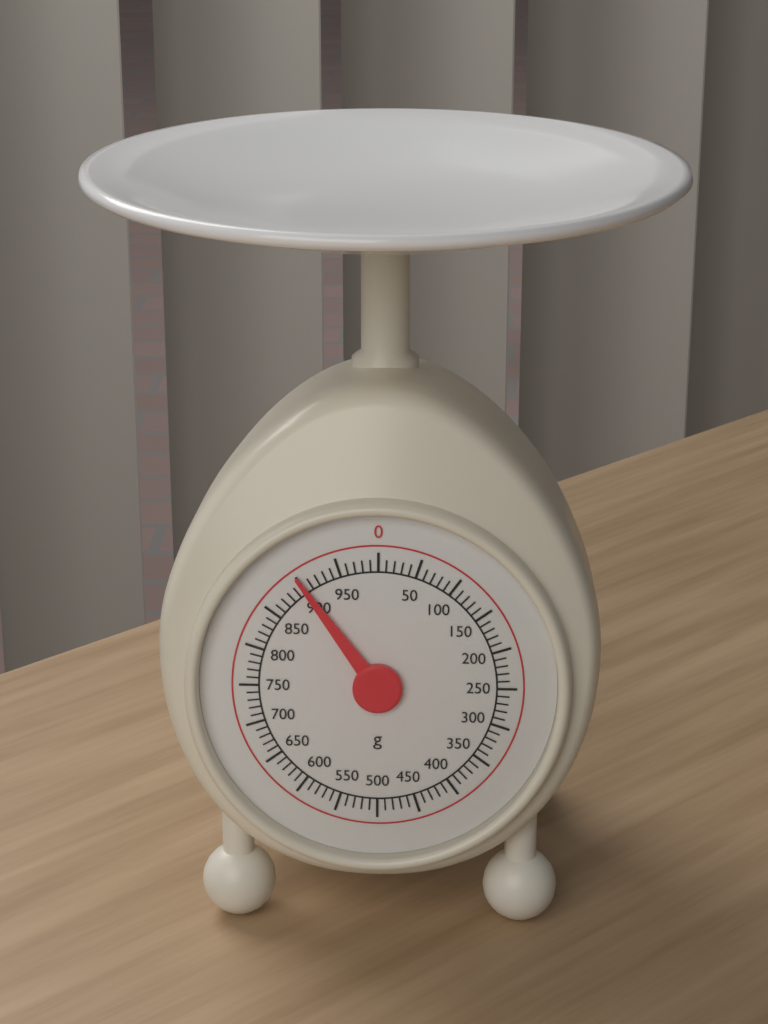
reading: 900 g
